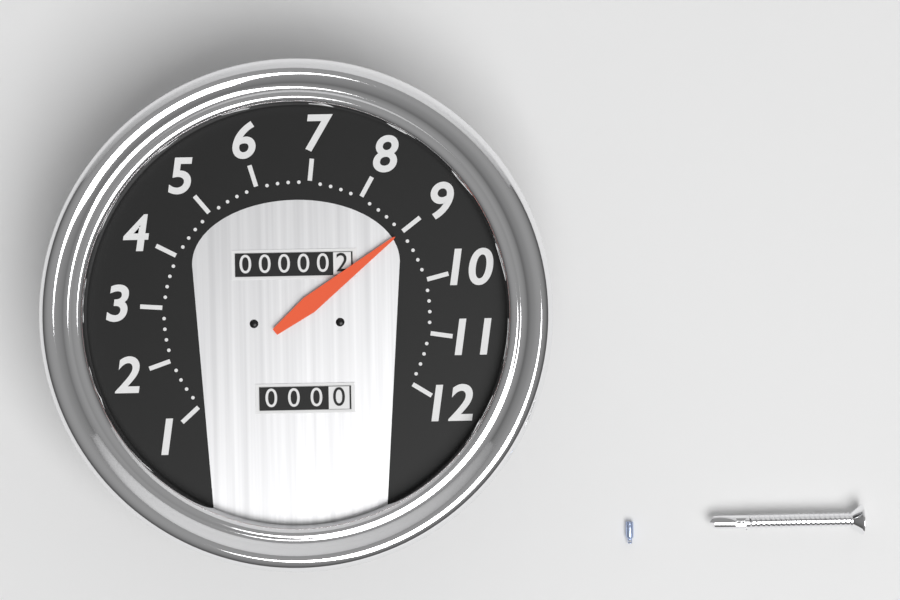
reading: 9.0 (no unit)
